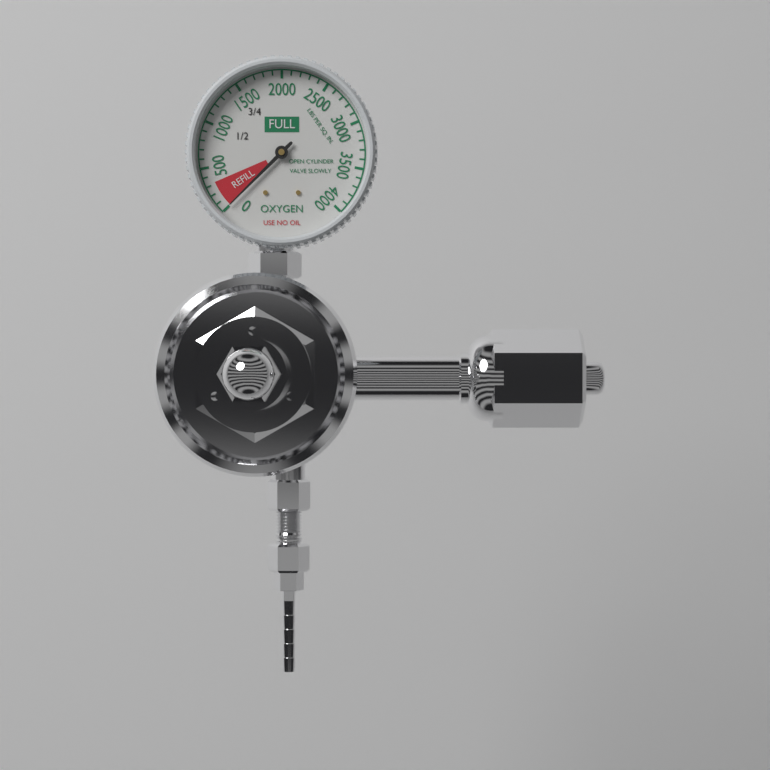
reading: 0 psi
